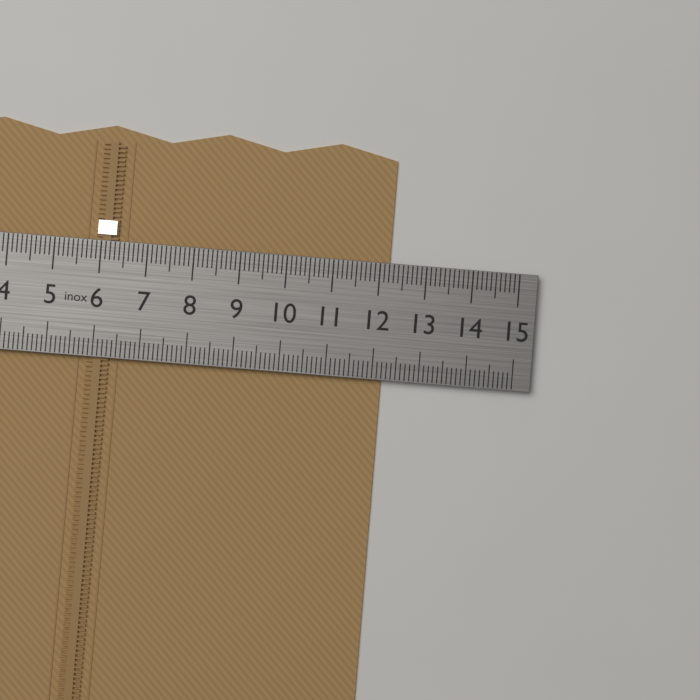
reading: 12.2 cm
